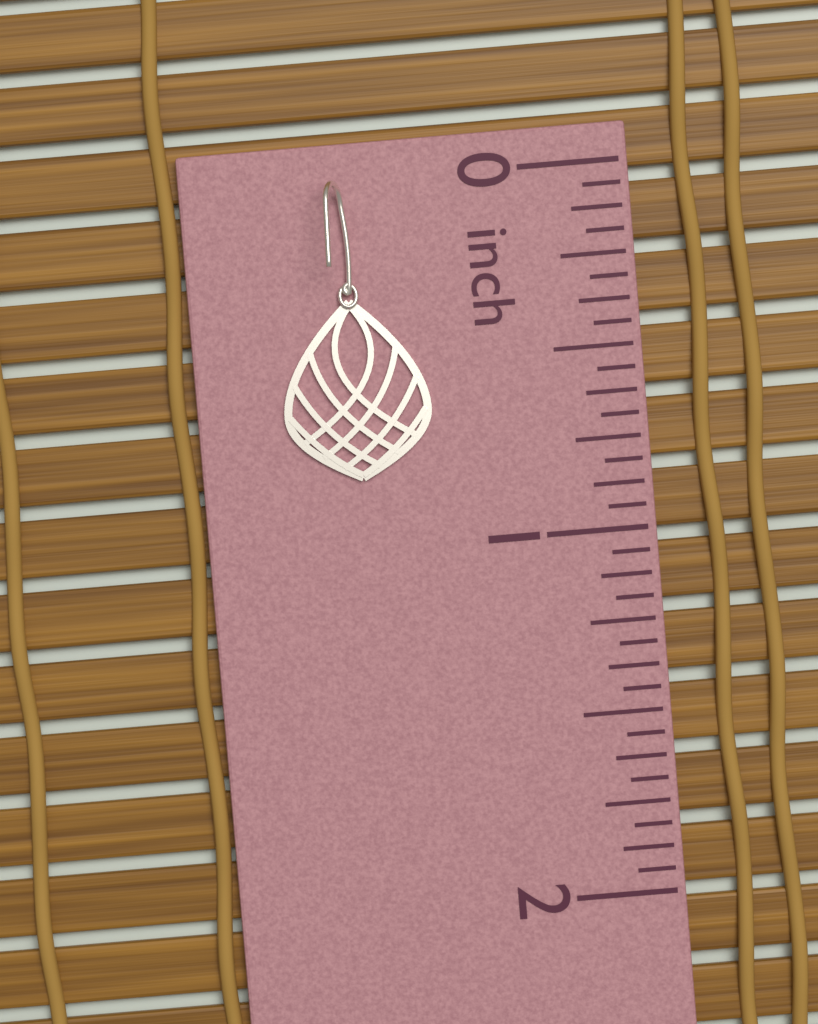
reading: 0.8125 inch
